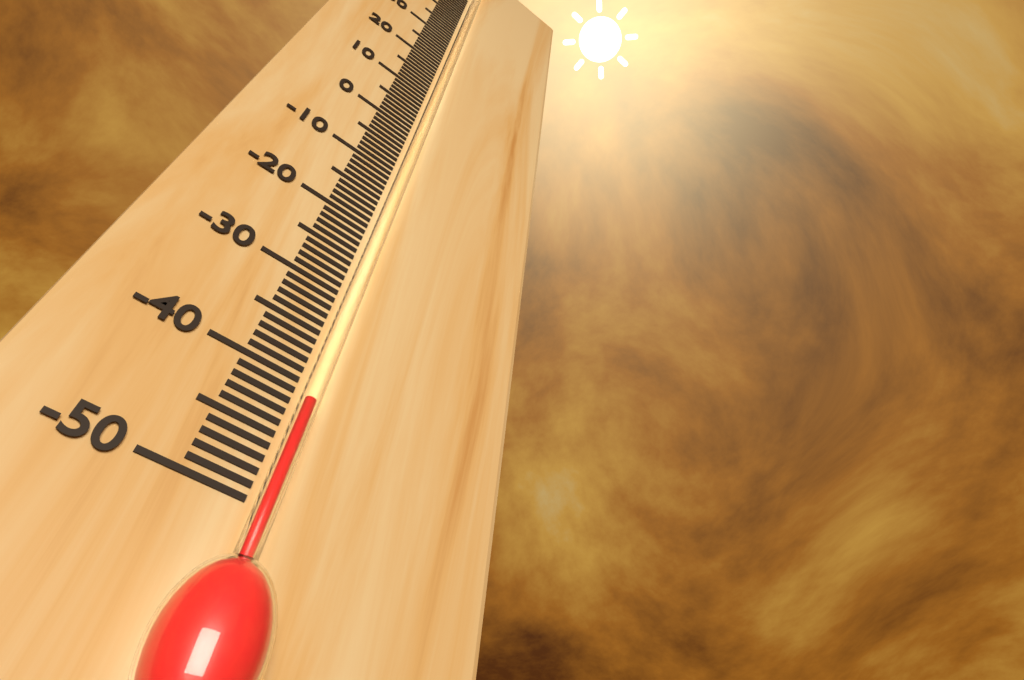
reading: -42 °C
